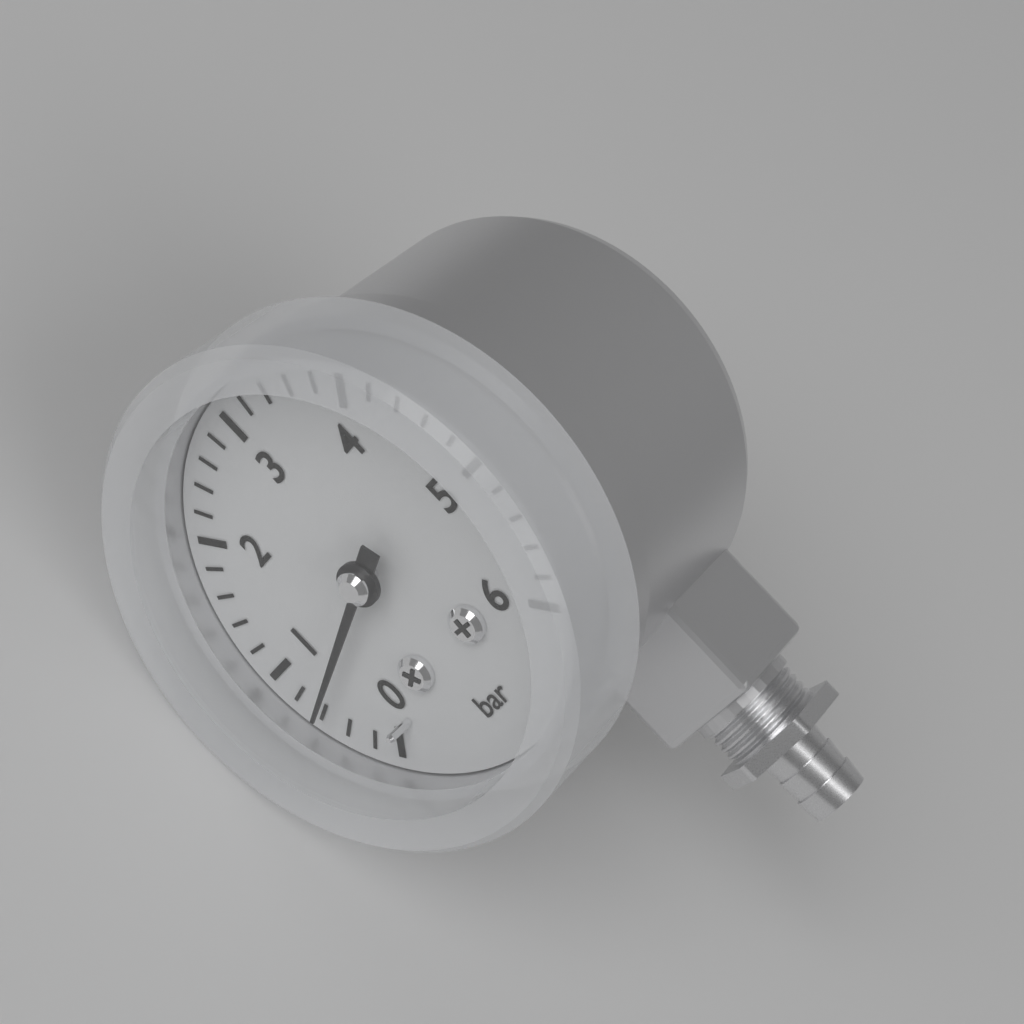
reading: 0.6 bar
